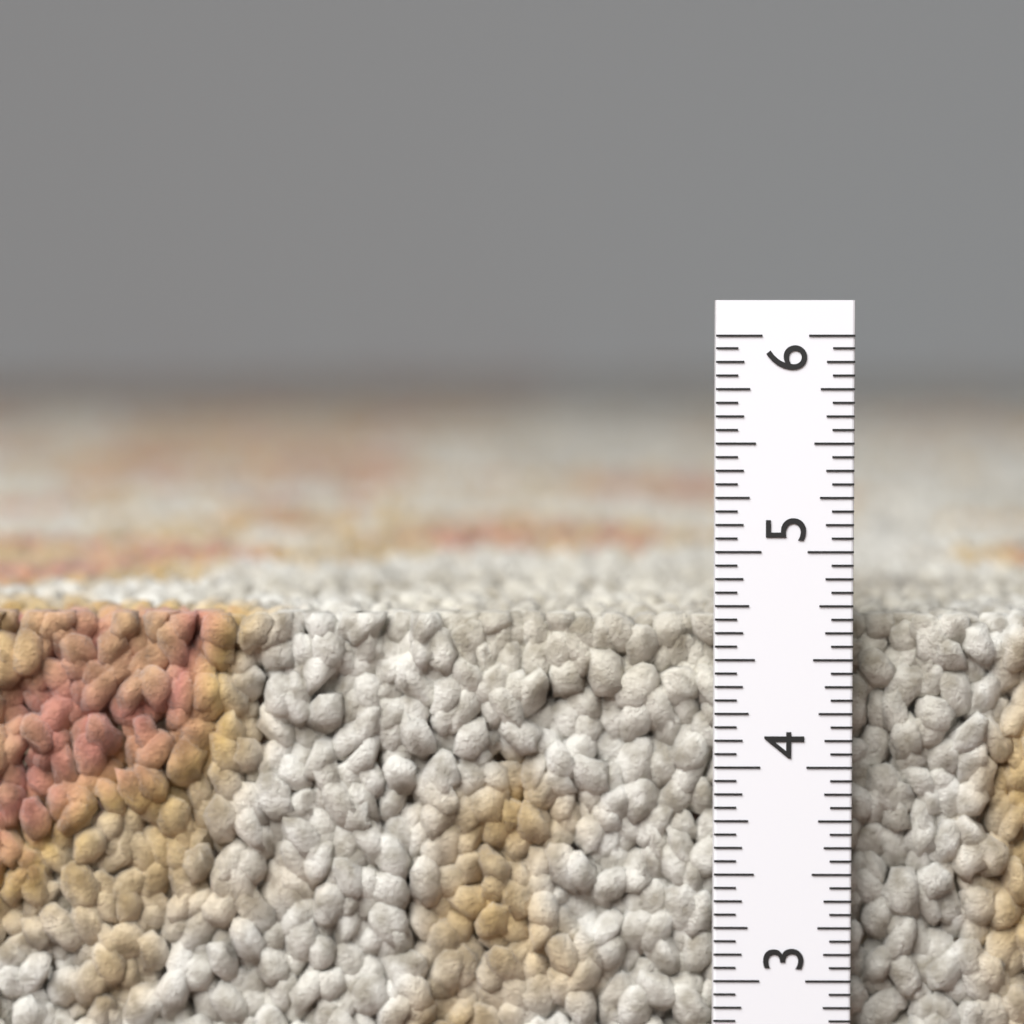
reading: 4.6875 in
